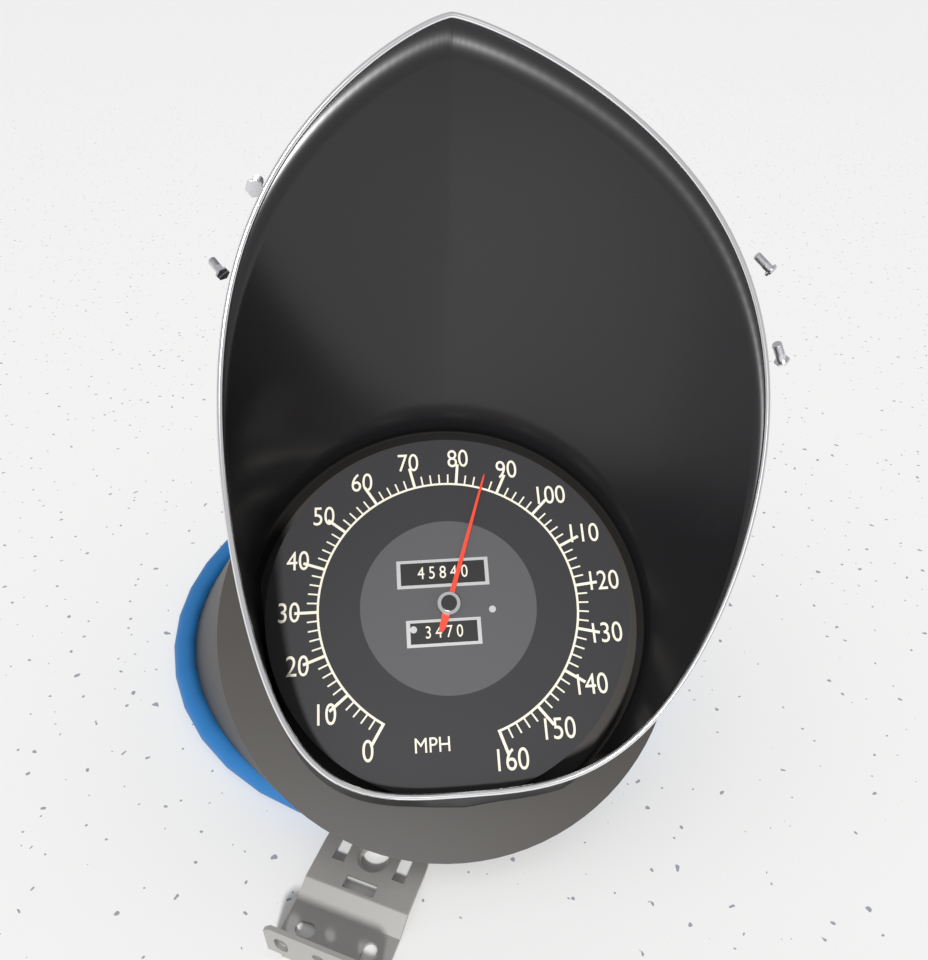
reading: 86 MPH
